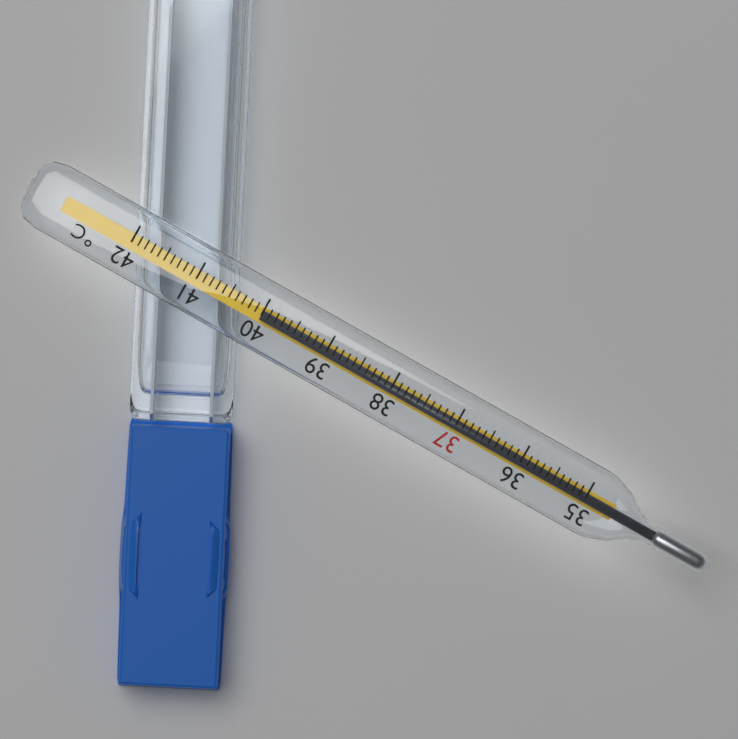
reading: 40.0 °C
